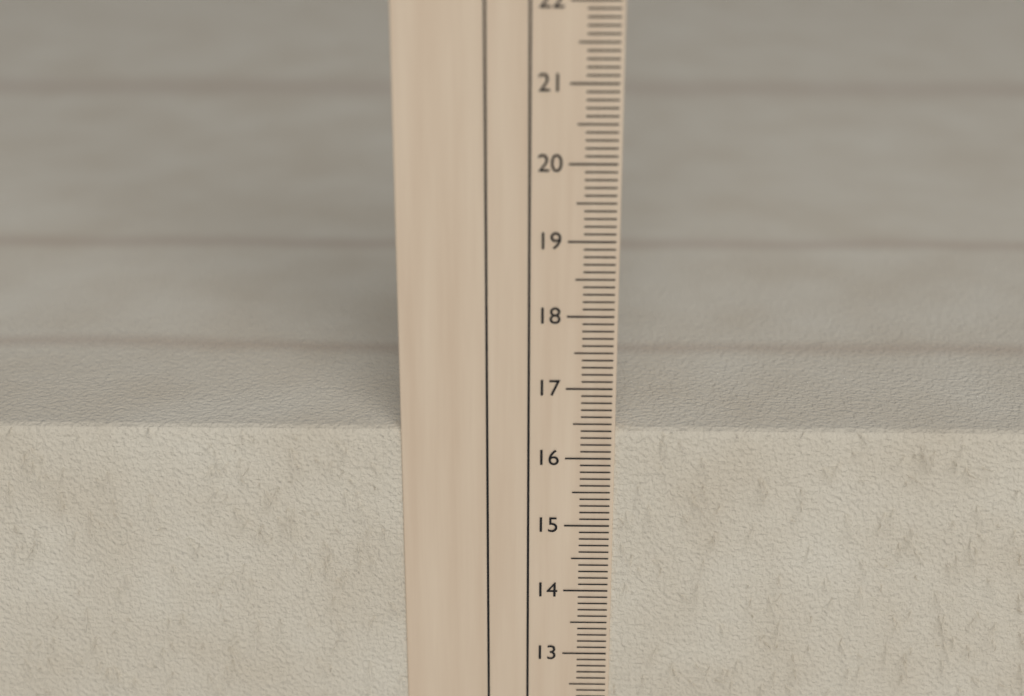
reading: 16.4 cm
